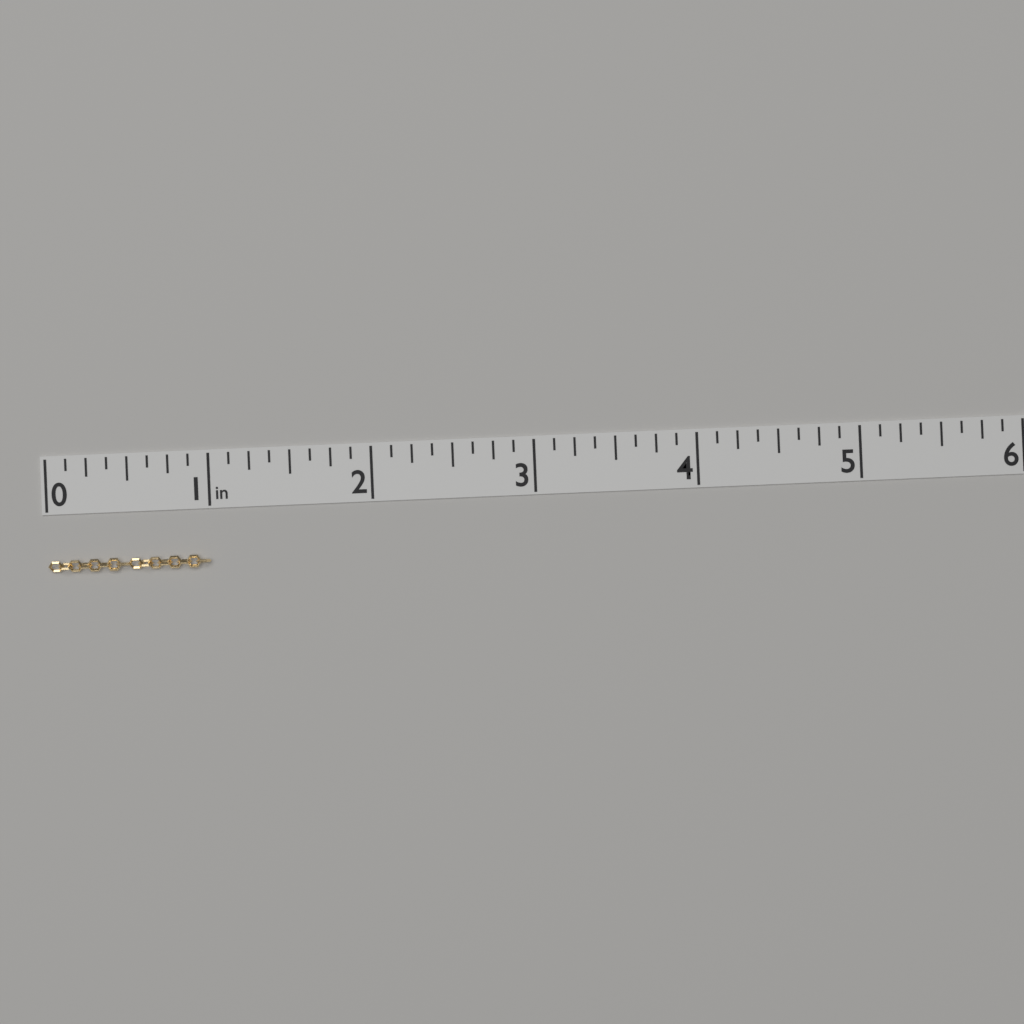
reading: 1.000 in
